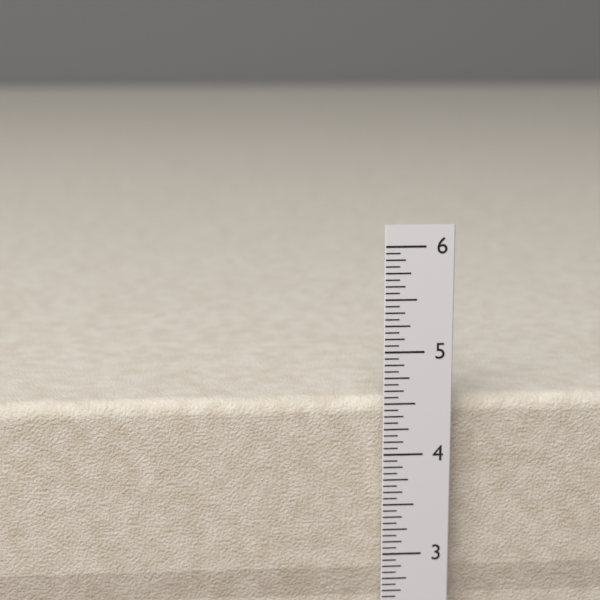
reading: 4.5000 in
